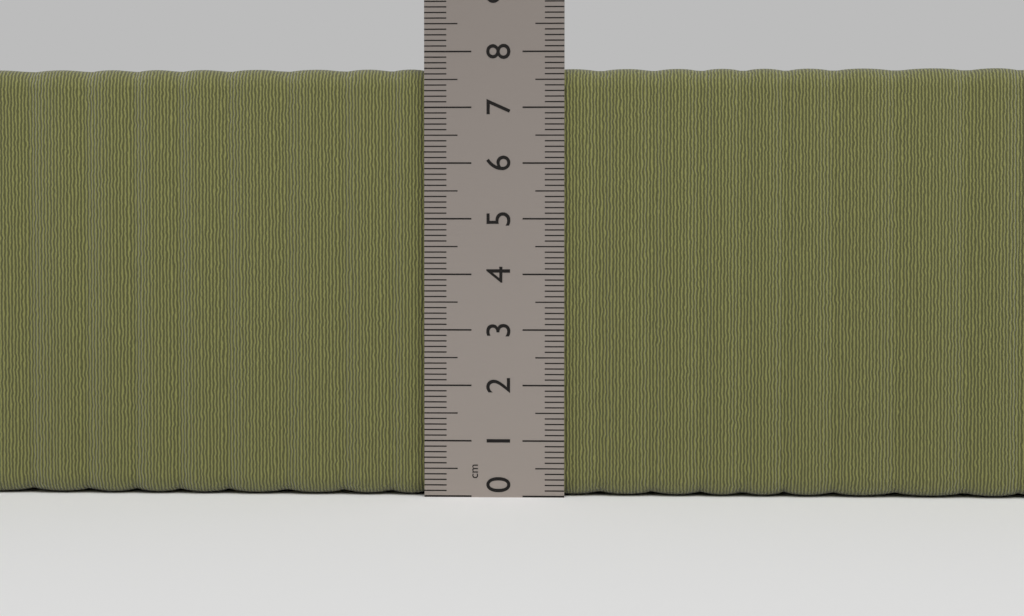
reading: 7.7 cm
